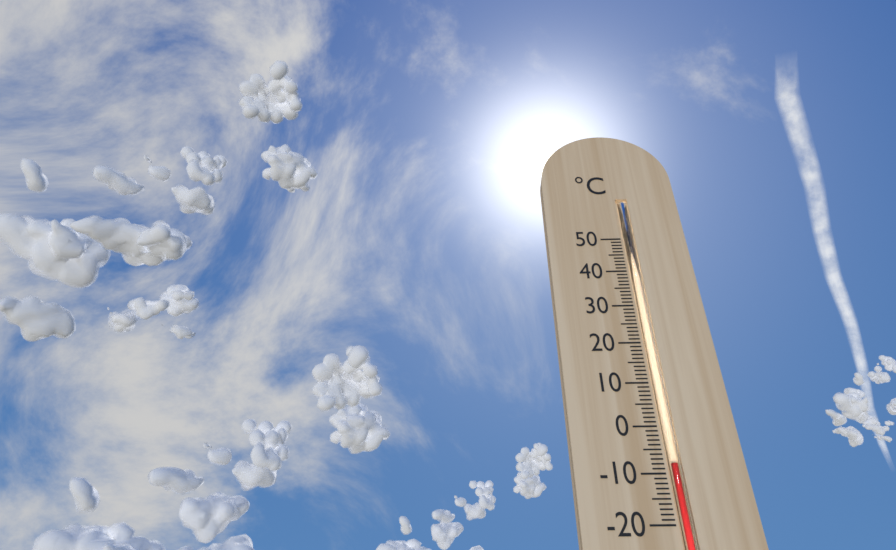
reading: -8 °C
